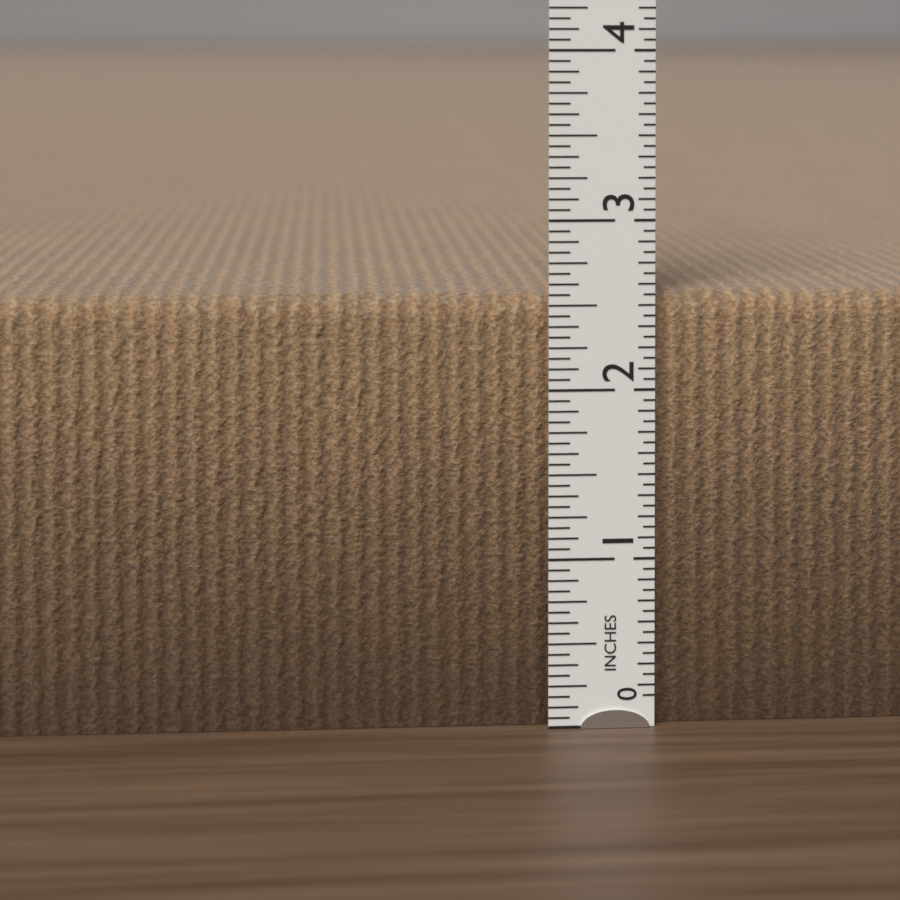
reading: 2.5625 in
